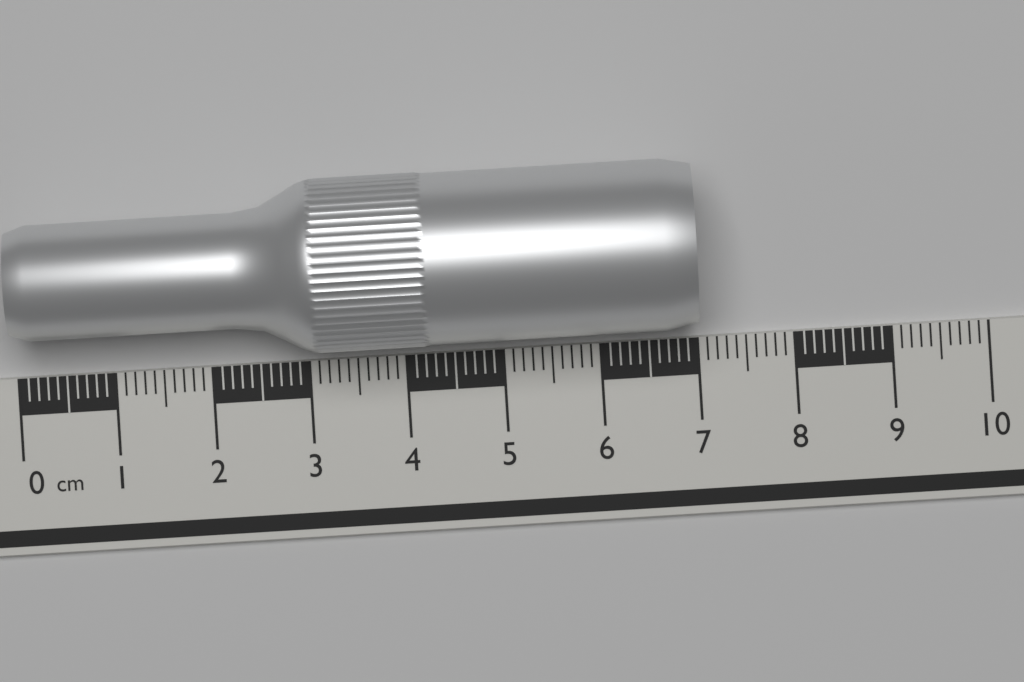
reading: 7.0 cm
